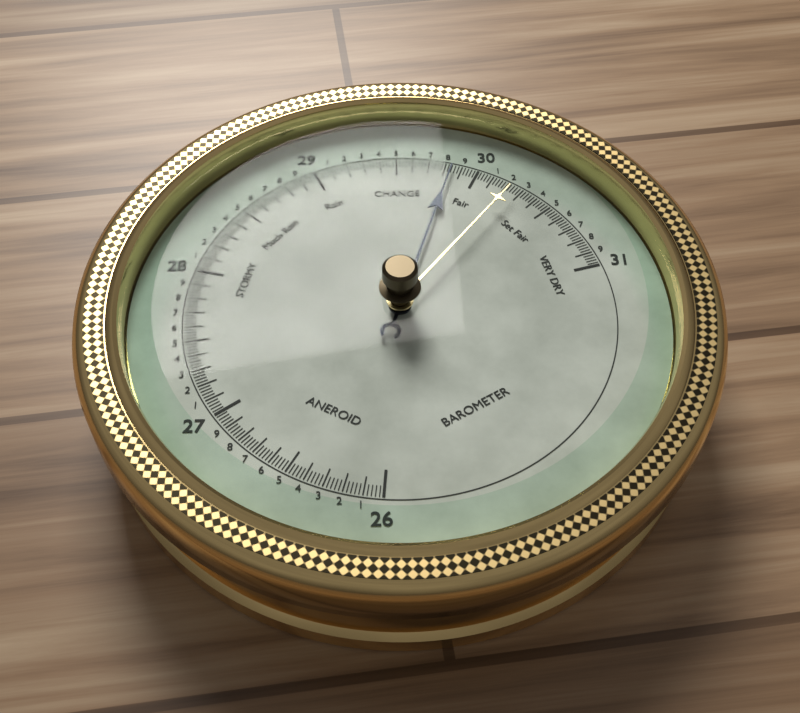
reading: 29.84 (no unit)
